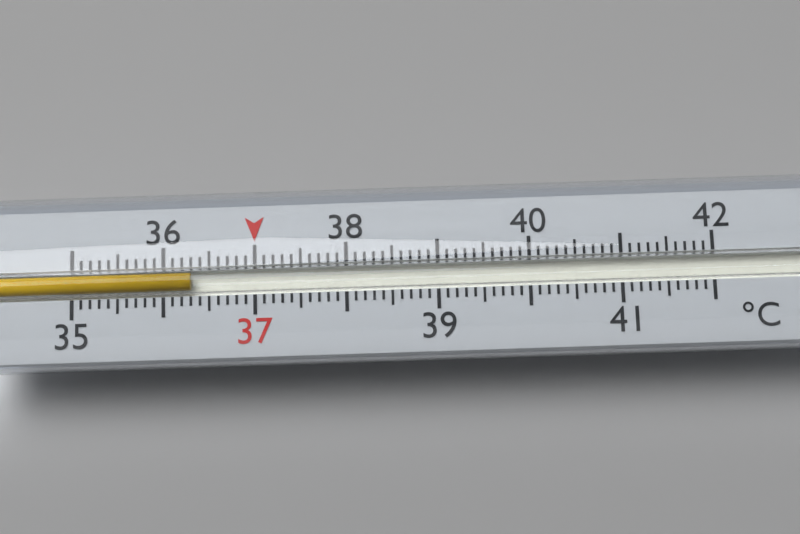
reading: 36.3 °C
